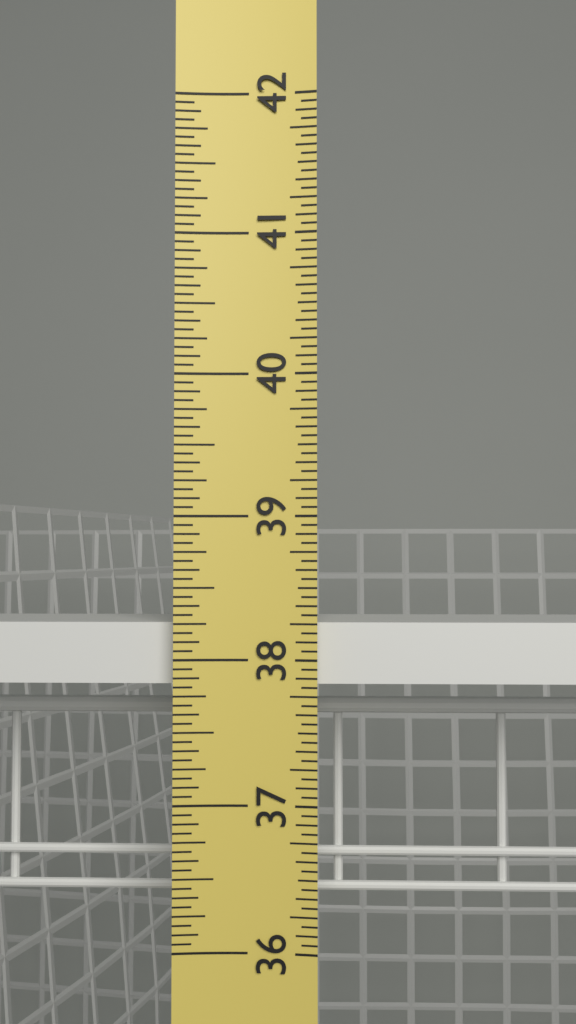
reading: 38.2500 in
